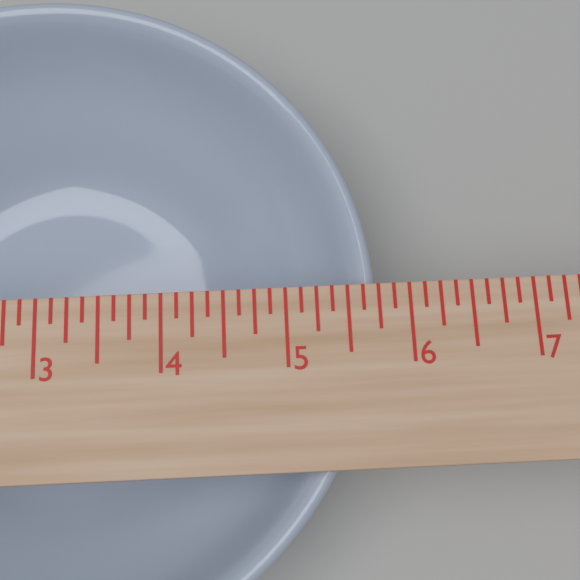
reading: 5.750 in
